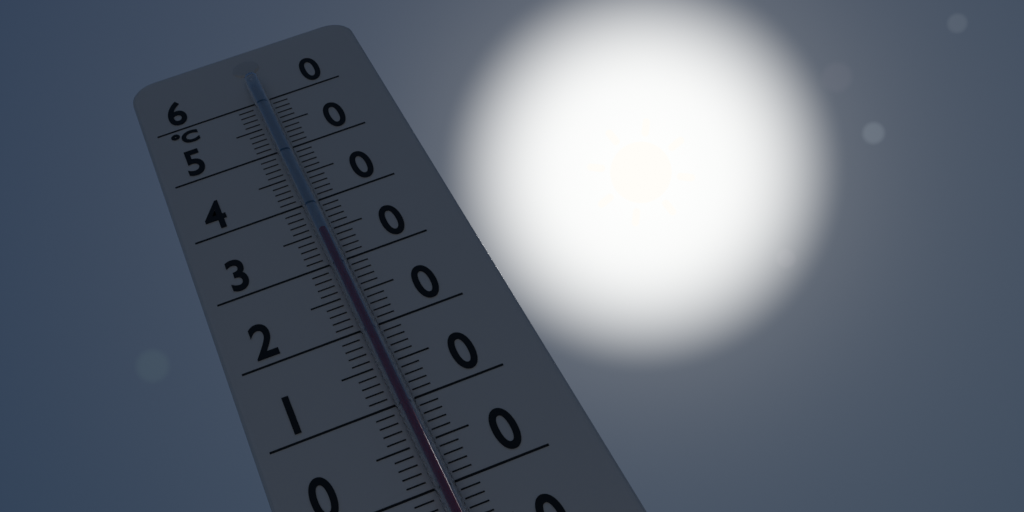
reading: 34 °C
